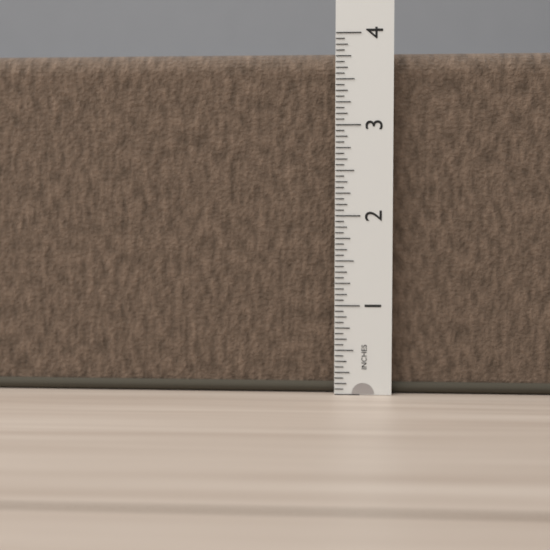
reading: 3.8125 in
